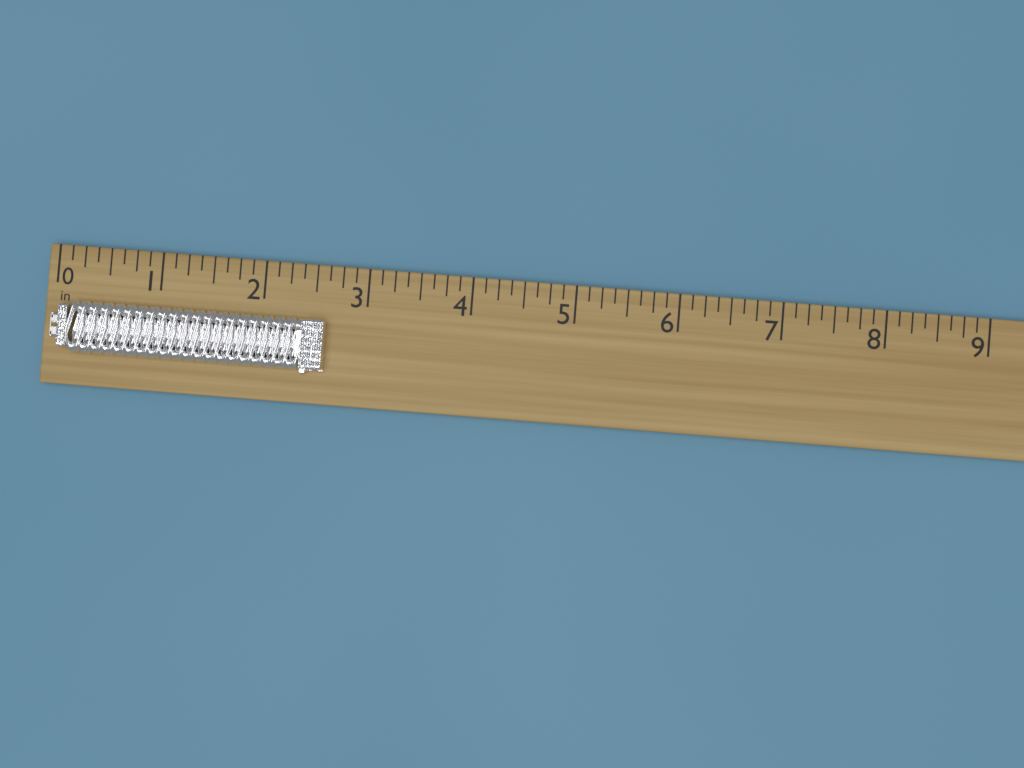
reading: 2.625 in
